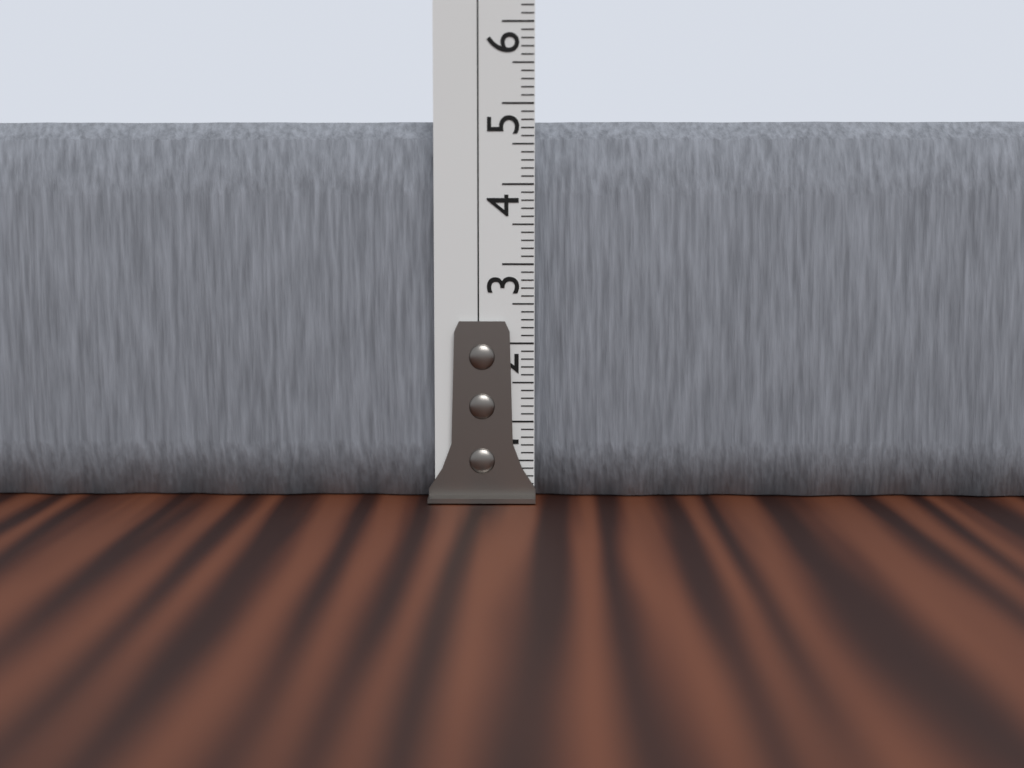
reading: 4.8 cm
